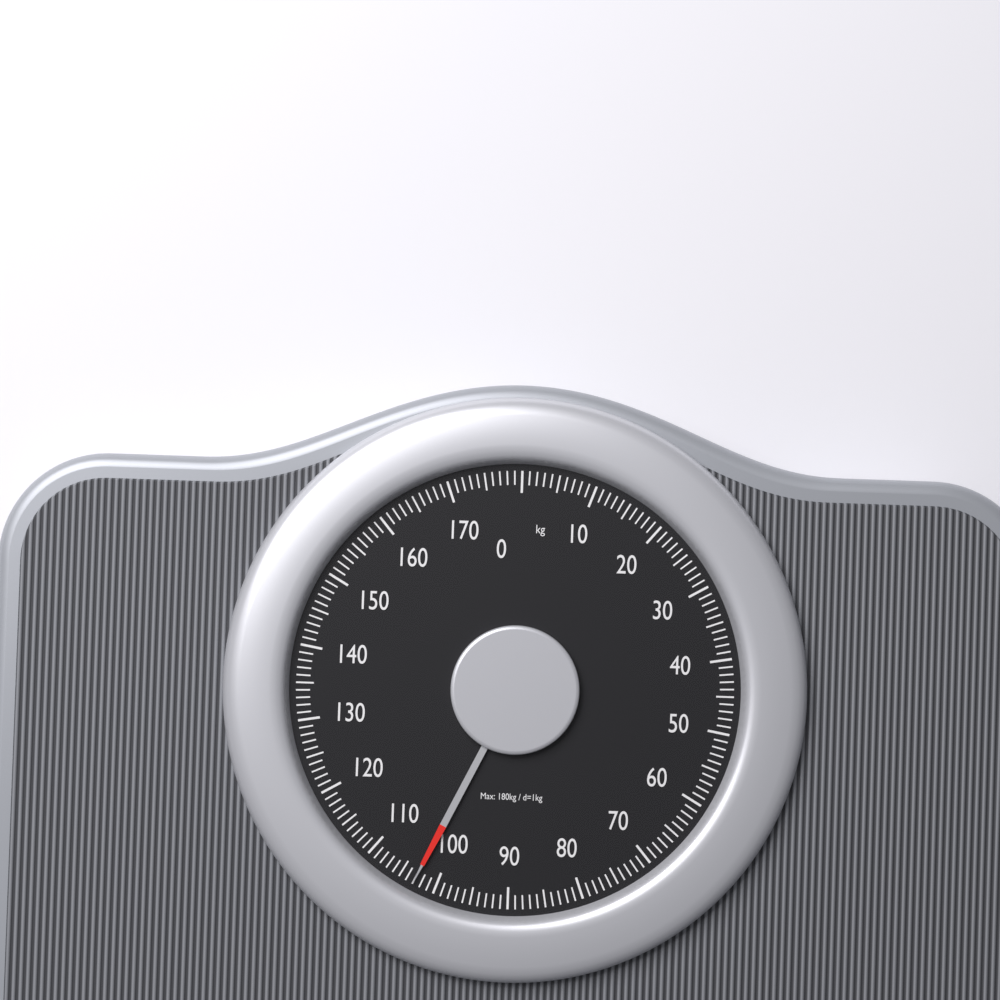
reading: 103 kg
